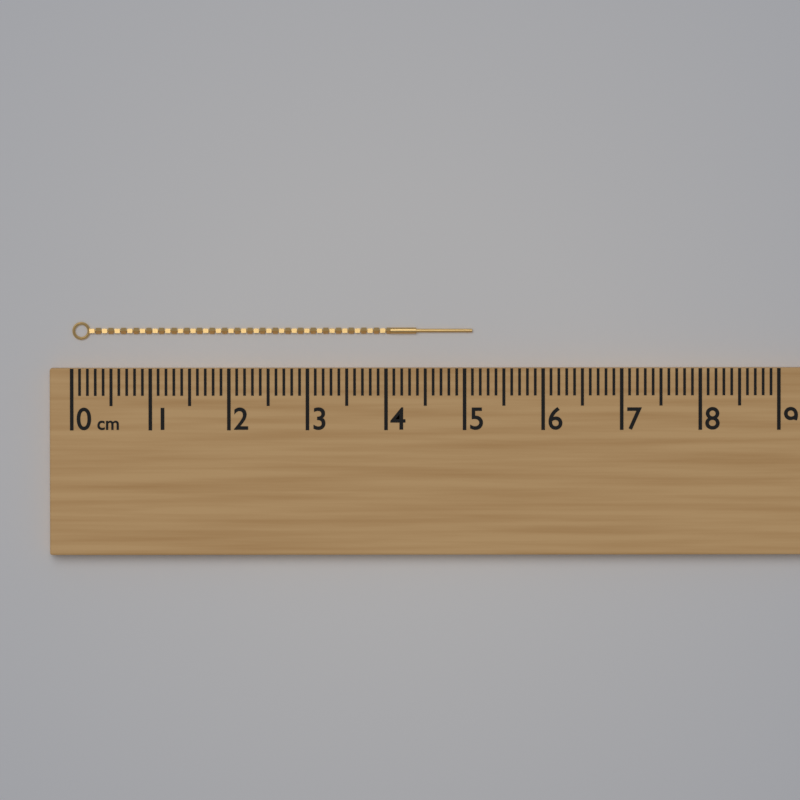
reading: 5.1 cm
